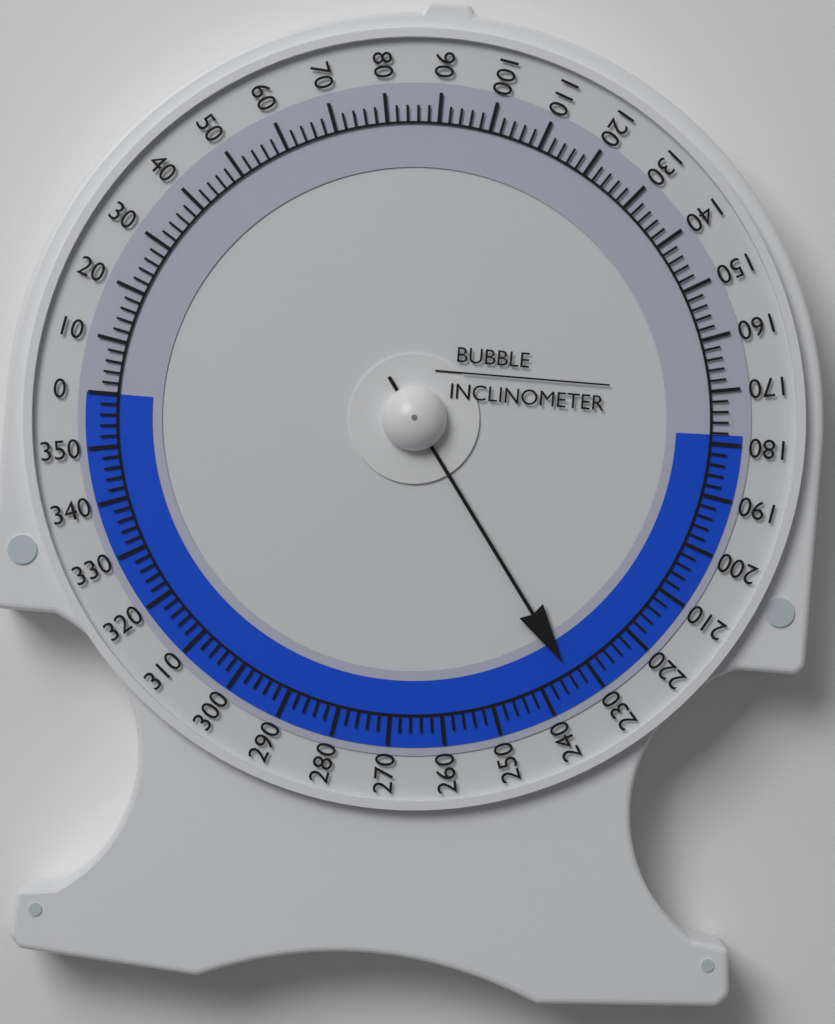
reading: 234 (no unit)
